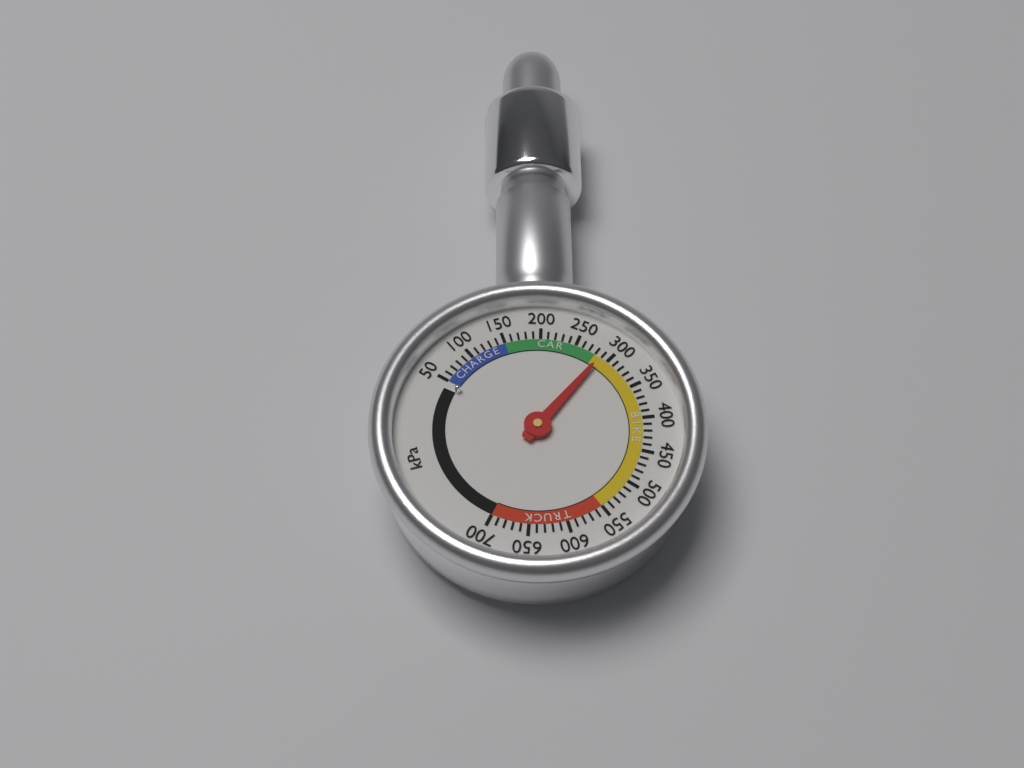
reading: 290 kPa
